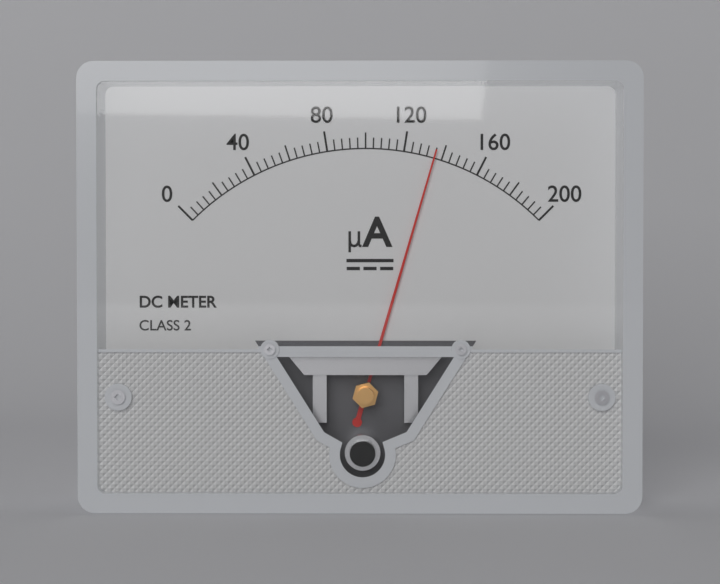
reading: 136 µA
